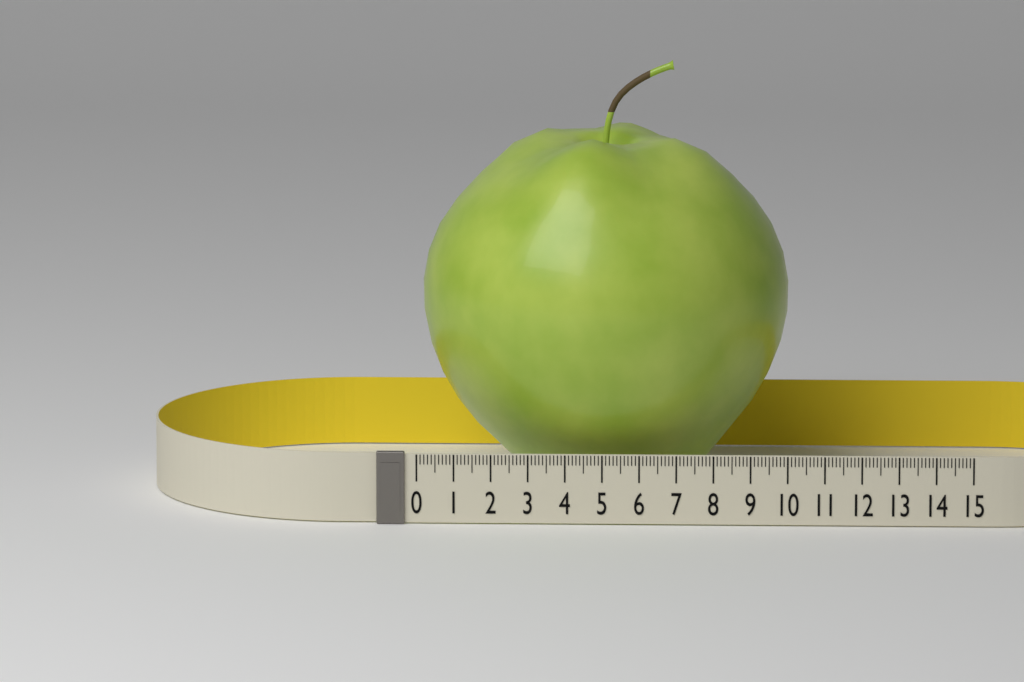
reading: 10.0 (no unit)
